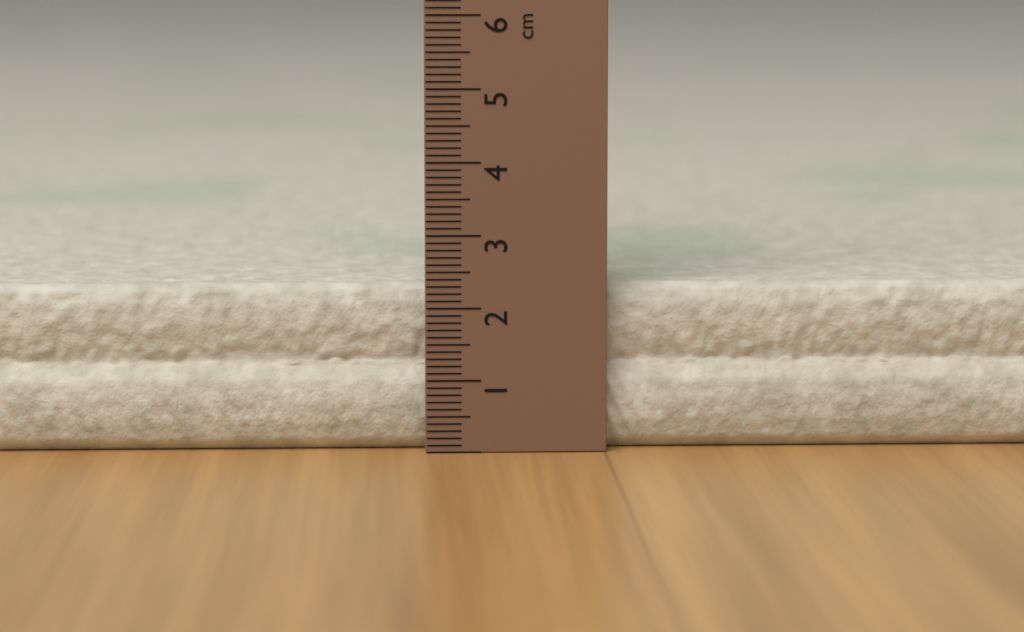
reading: 2.3 cm
